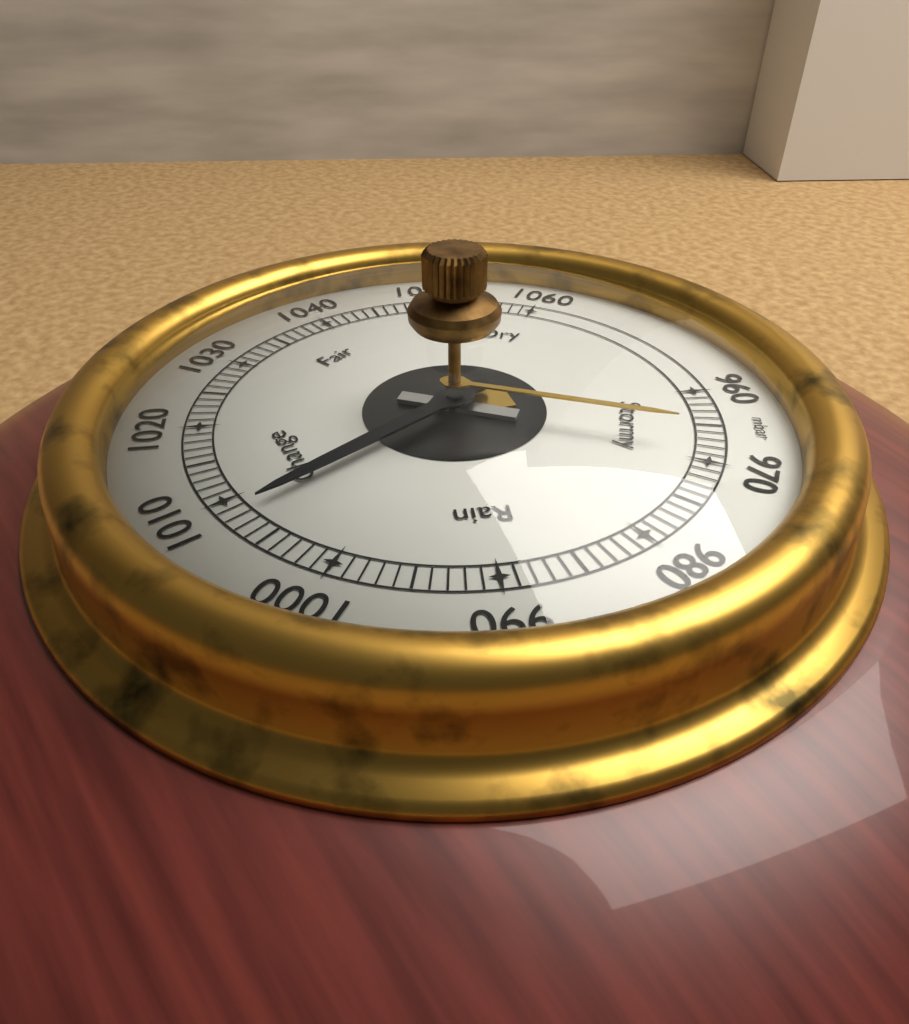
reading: 1008 mbar
